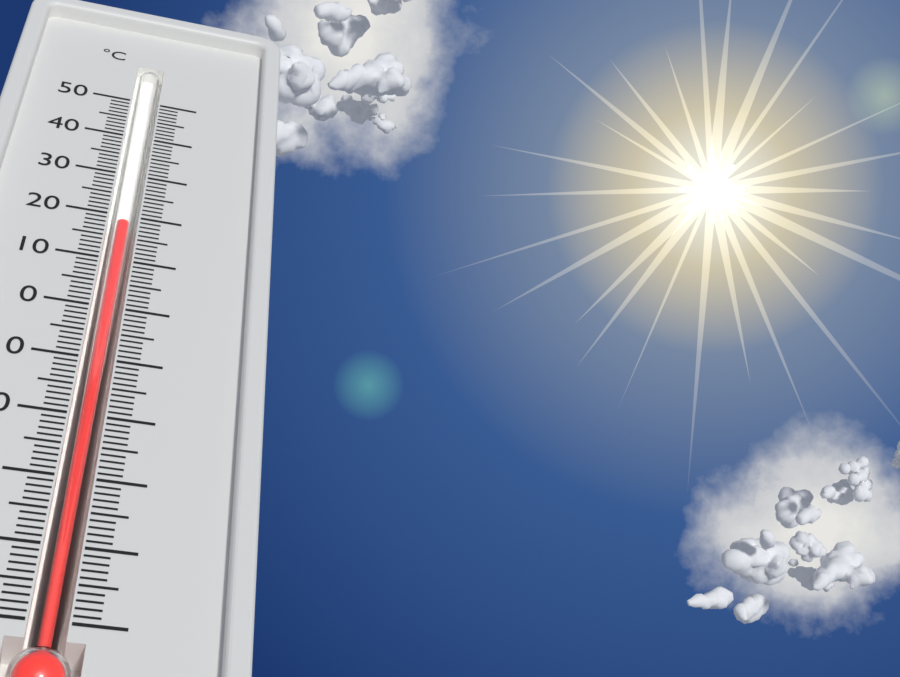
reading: 19 °C
